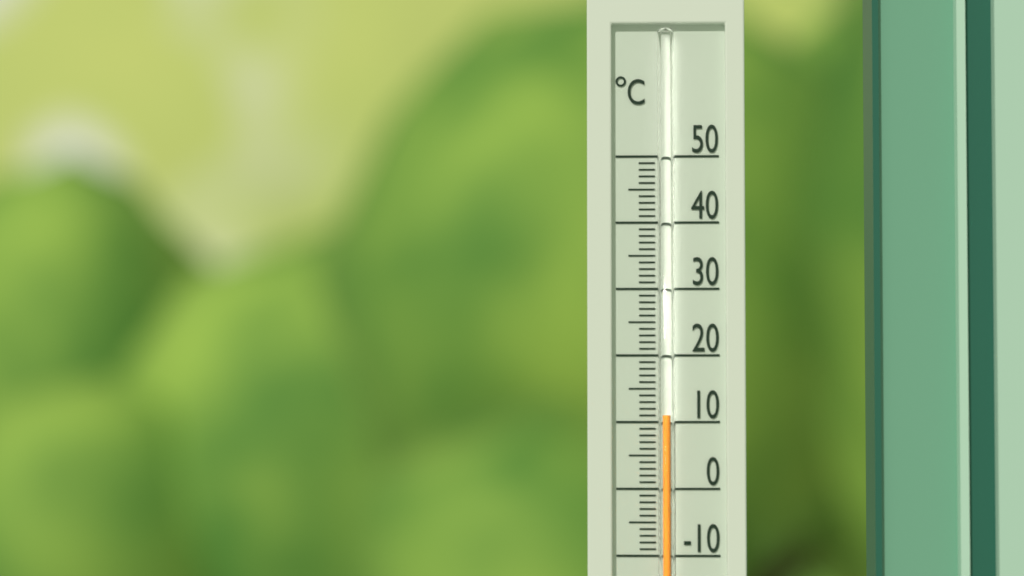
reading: 11 °C
